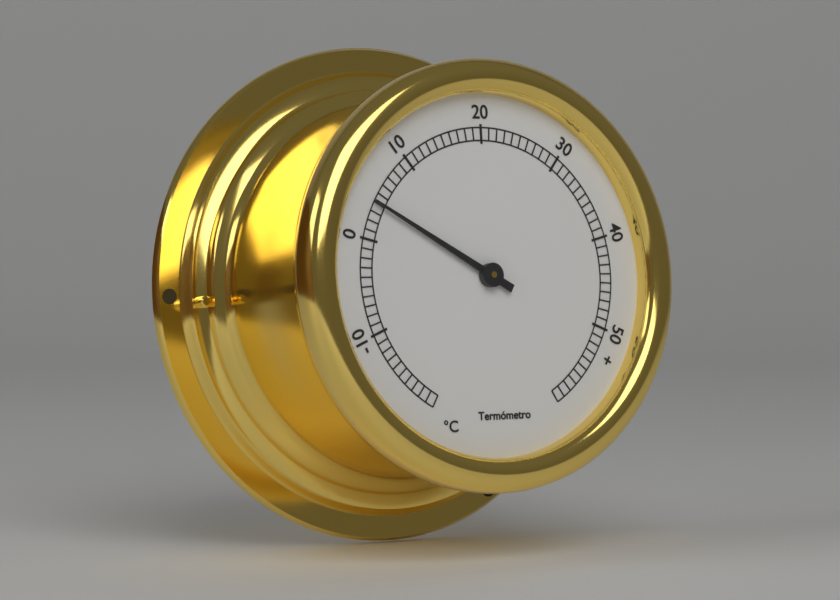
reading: 4 °C
